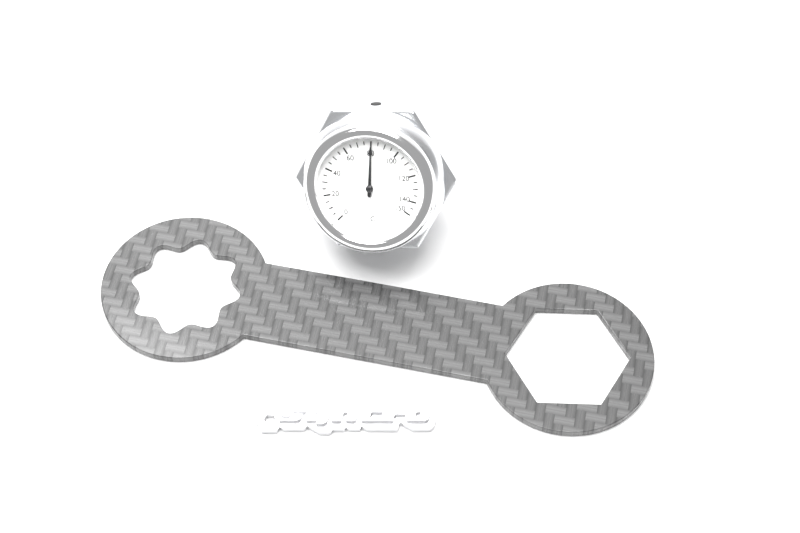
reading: 80 °C
